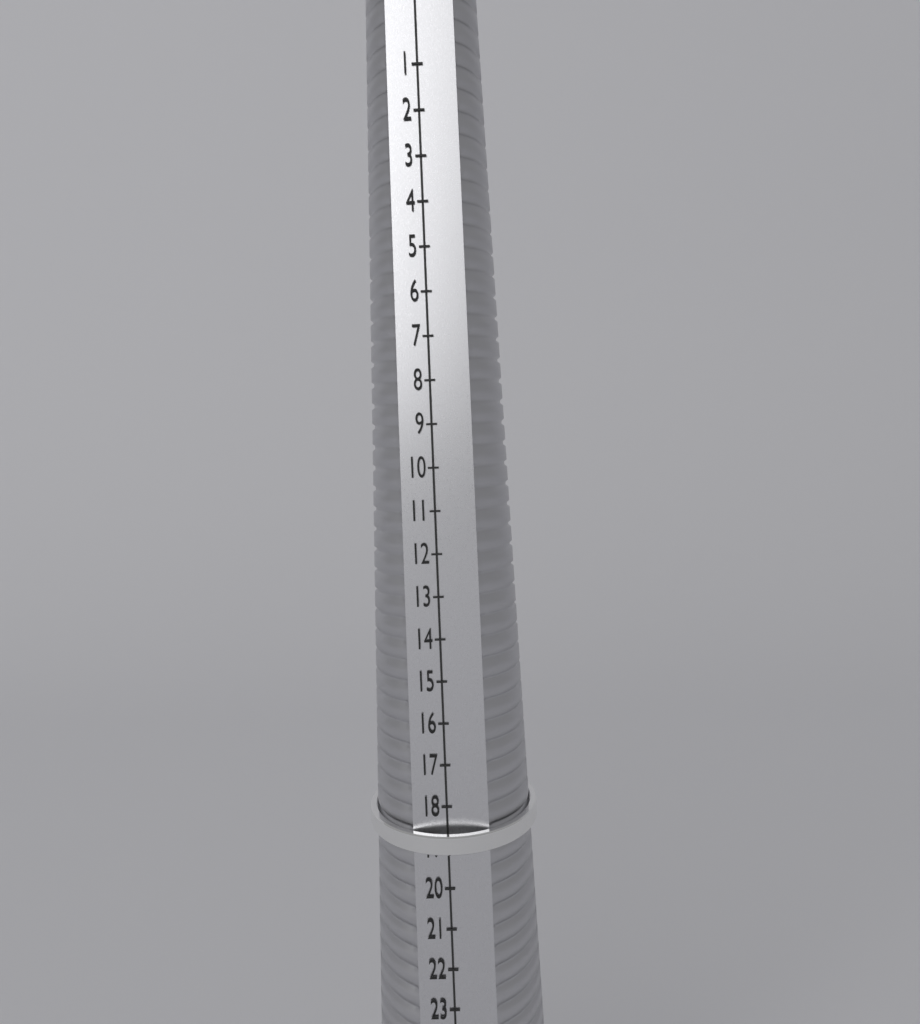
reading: 19 (no unit)
